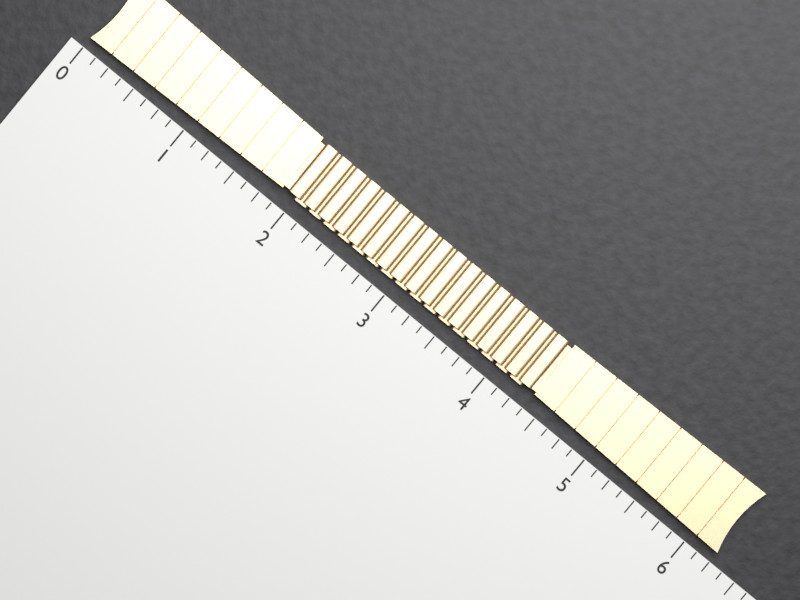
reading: 6.250 (no unit)
